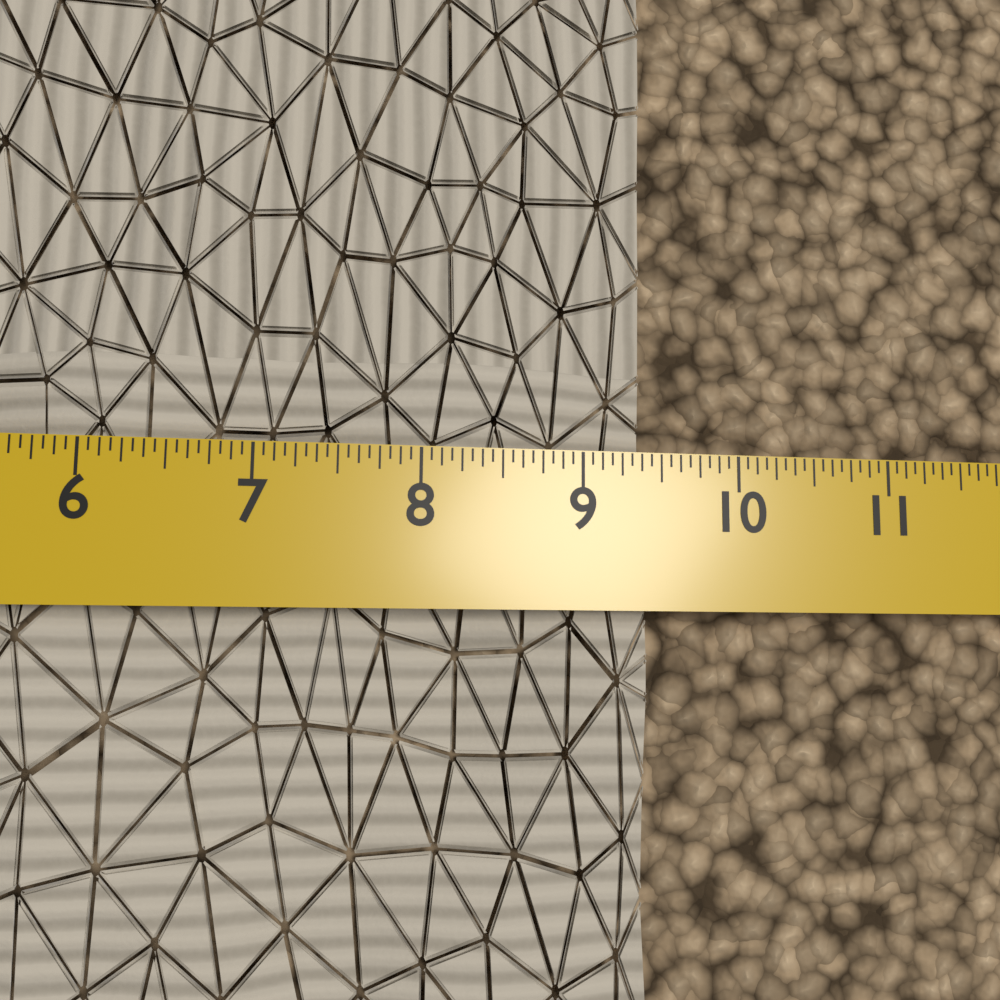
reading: 9.4375 in
